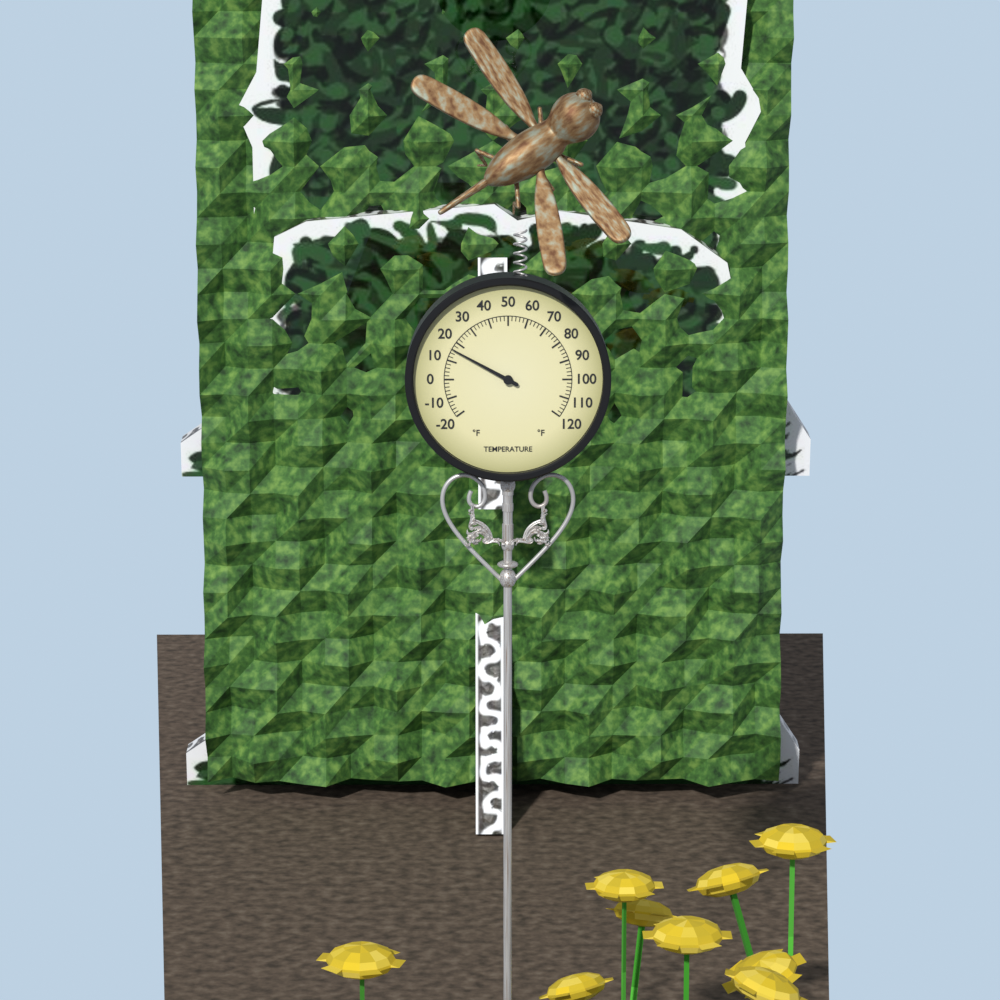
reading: 16 °F
